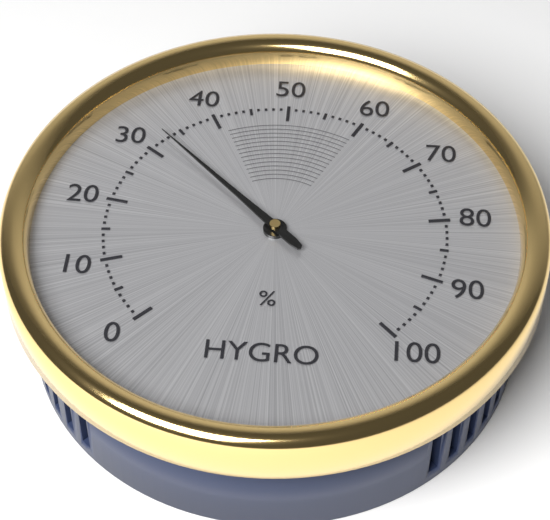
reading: 33 %
